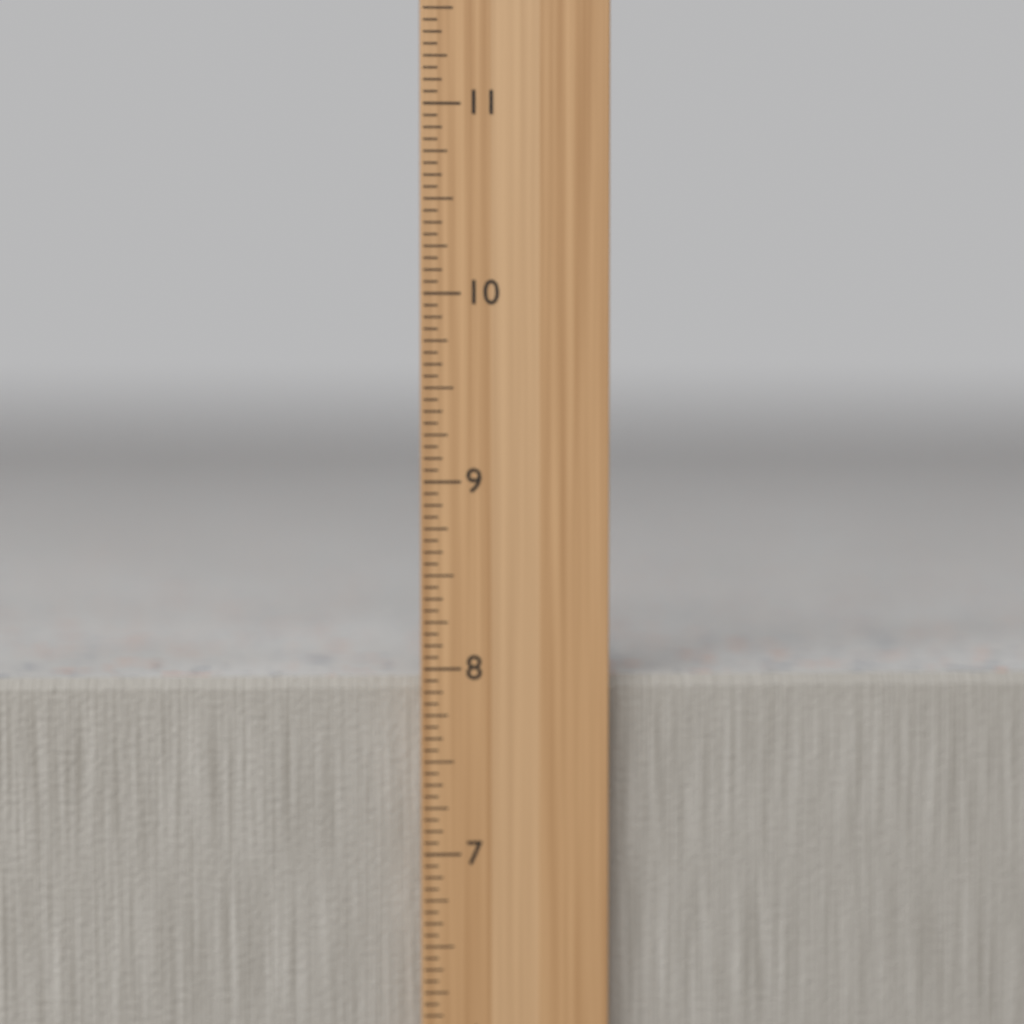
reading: 7.9375 in
